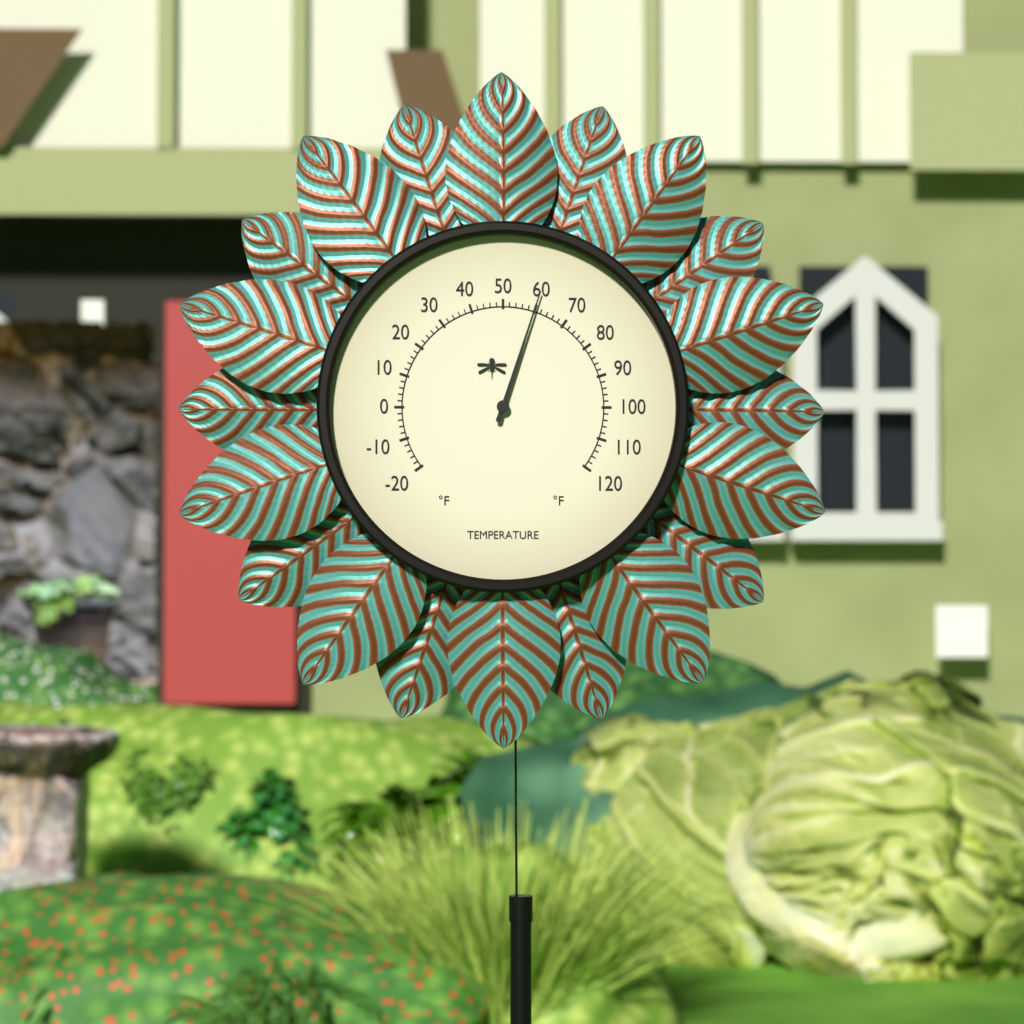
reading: 60 °F
